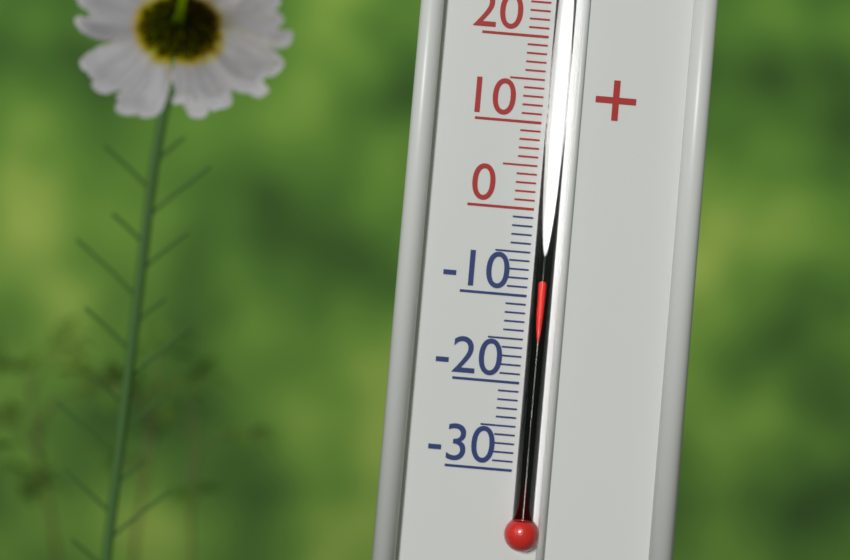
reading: -8 °C
